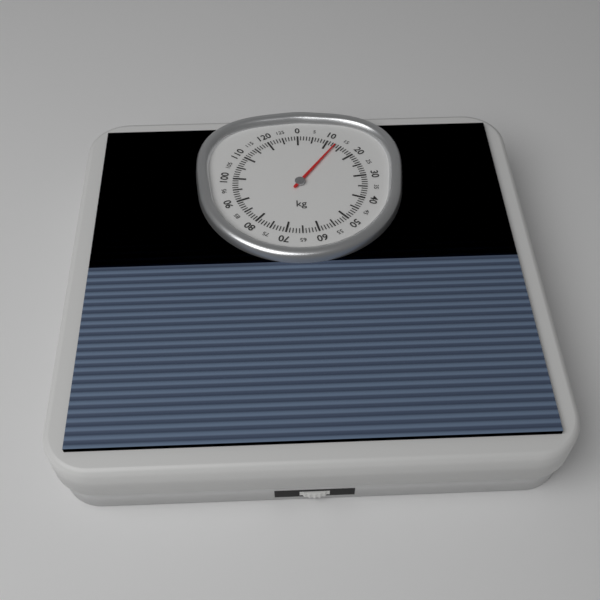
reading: 13 kg
